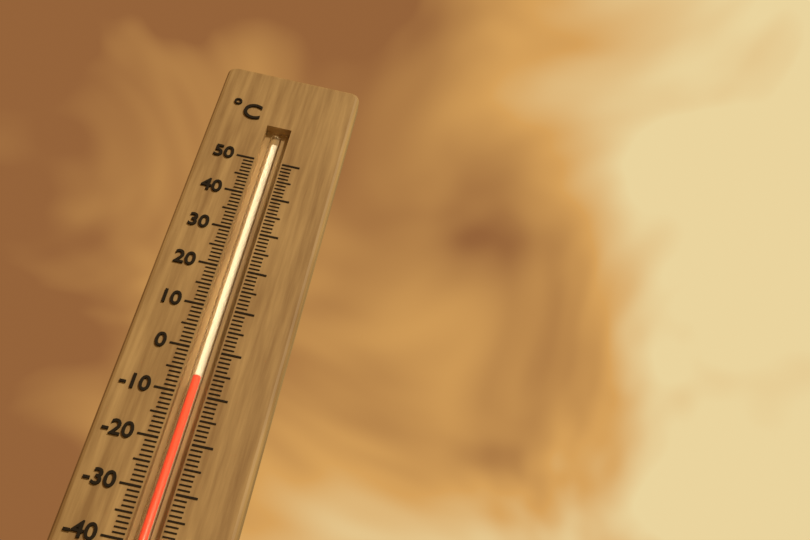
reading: -6 °C
